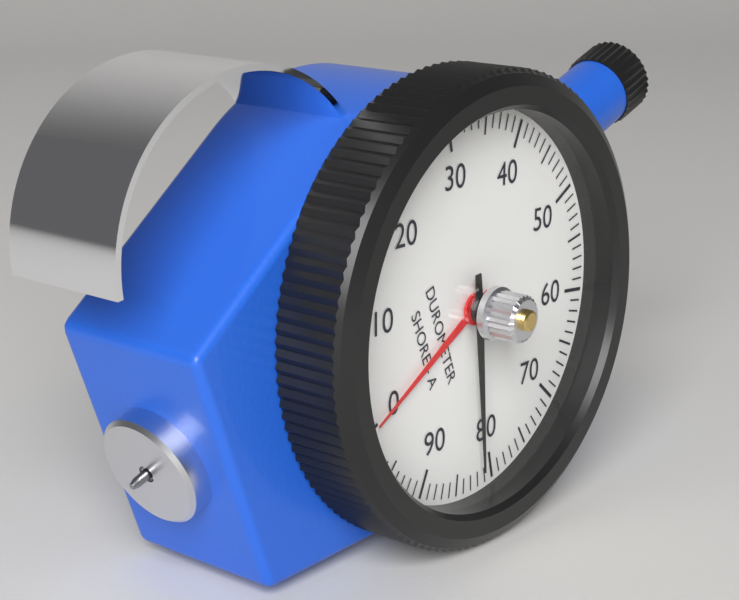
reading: 82 Shore A
